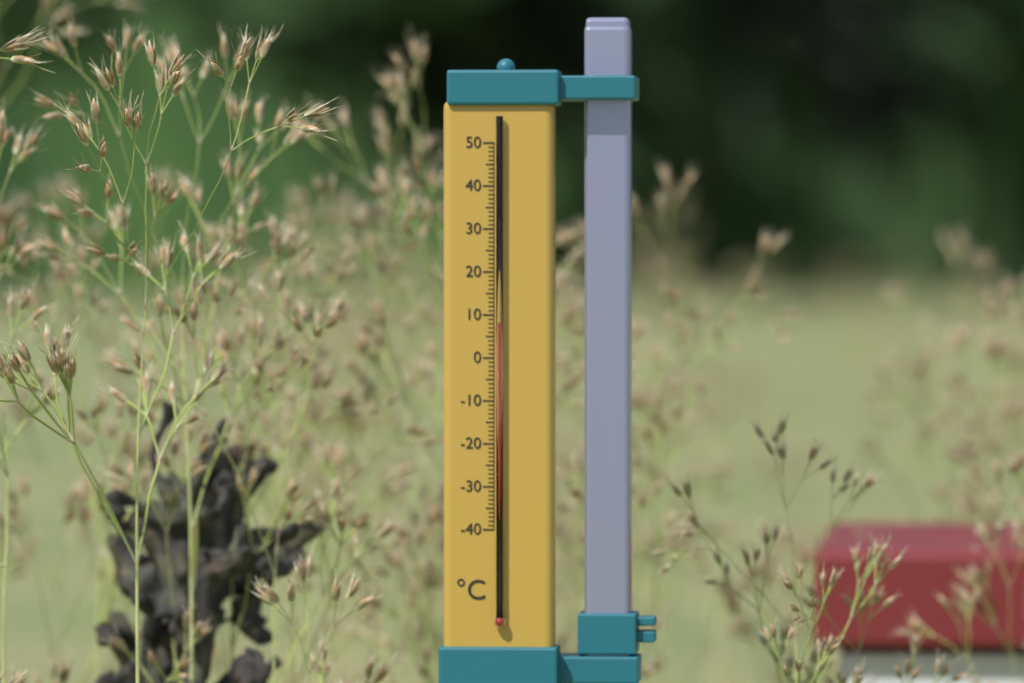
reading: 8 °C
